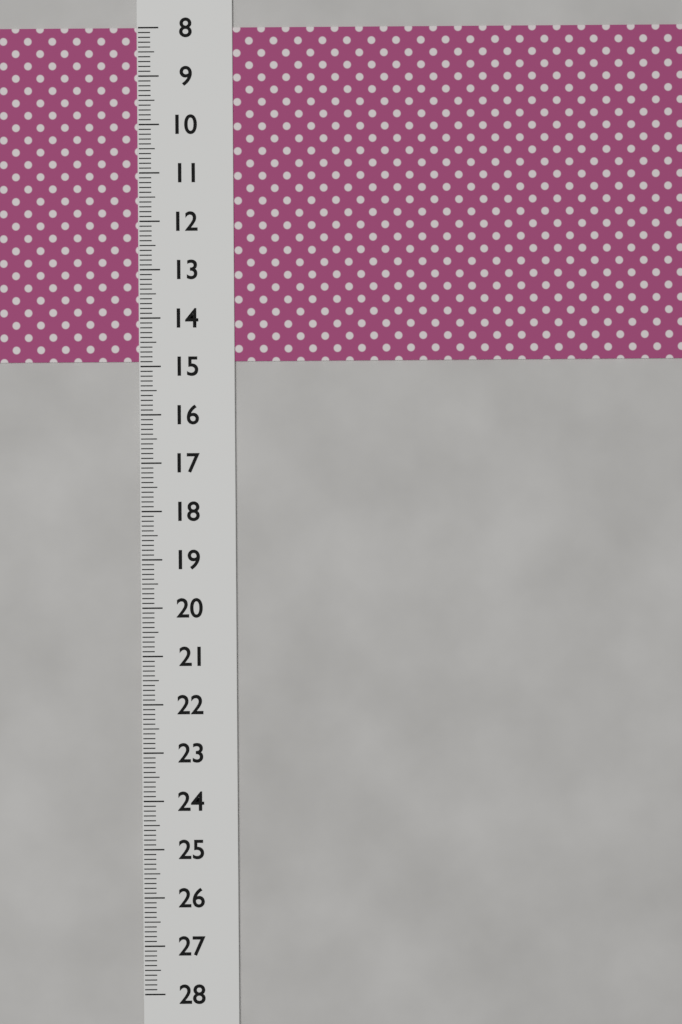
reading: 14.9 (no unit)
